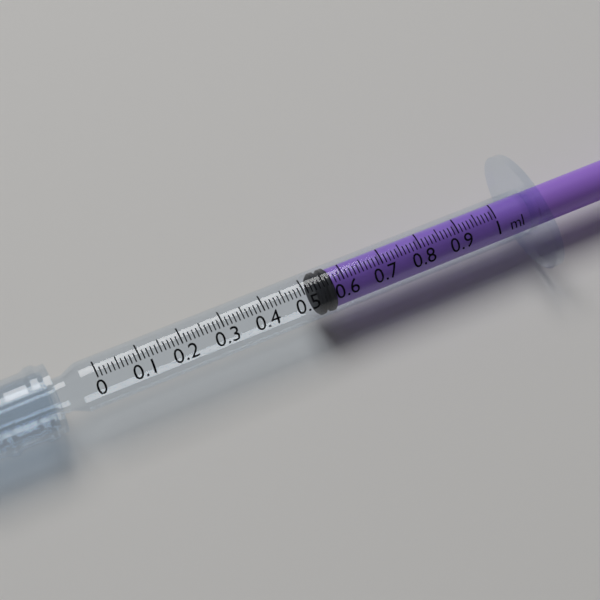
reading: 0.53 ml
